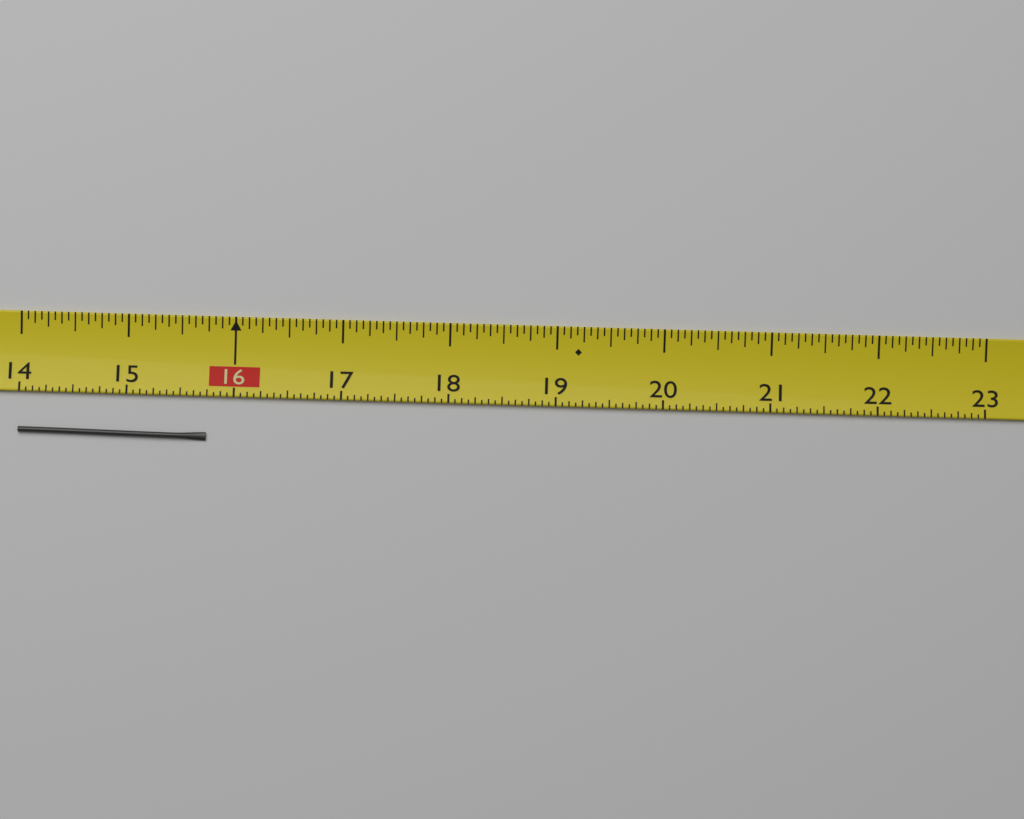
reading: 15.7500 (no unit)
